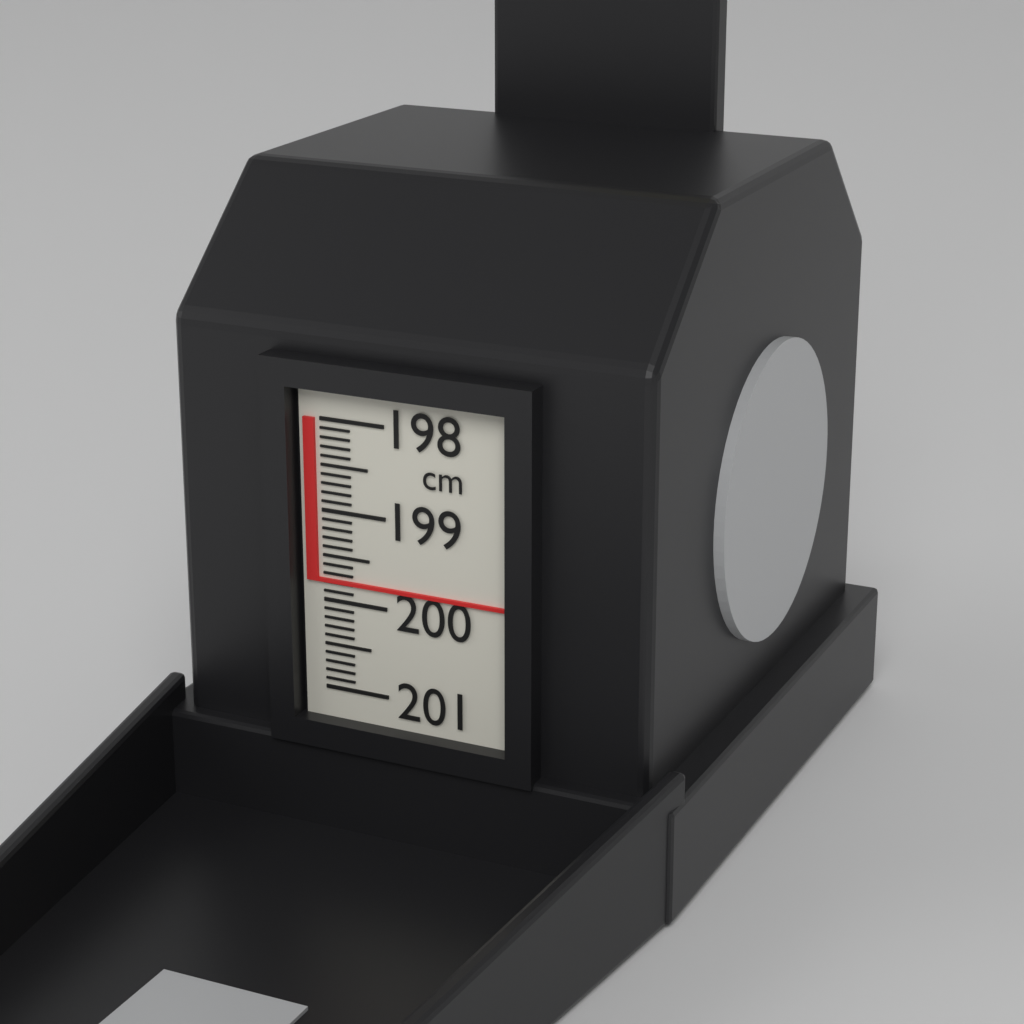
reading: 199.8 cm
